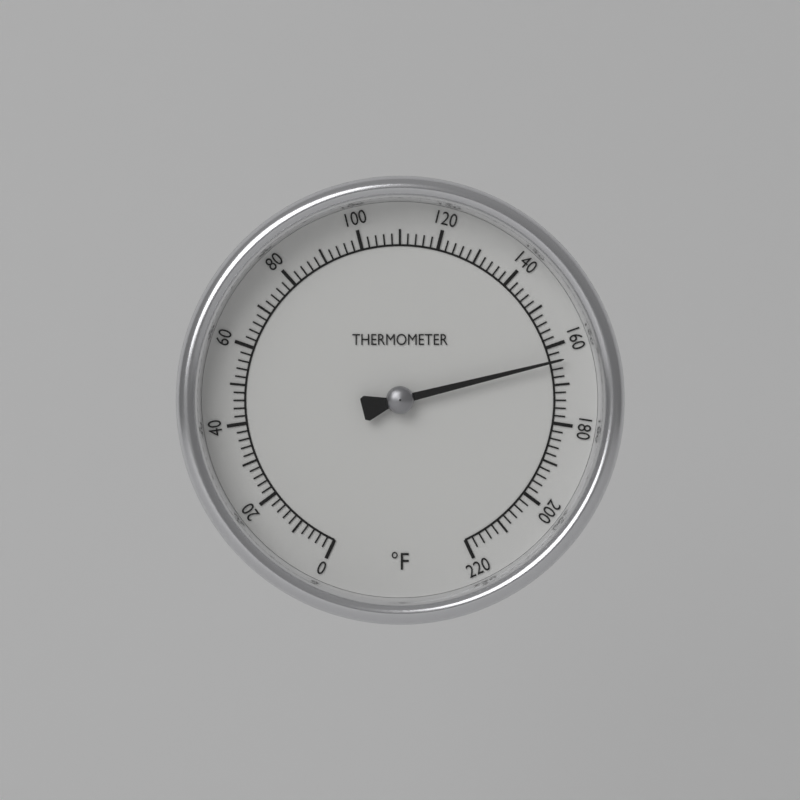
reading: 164 °F
